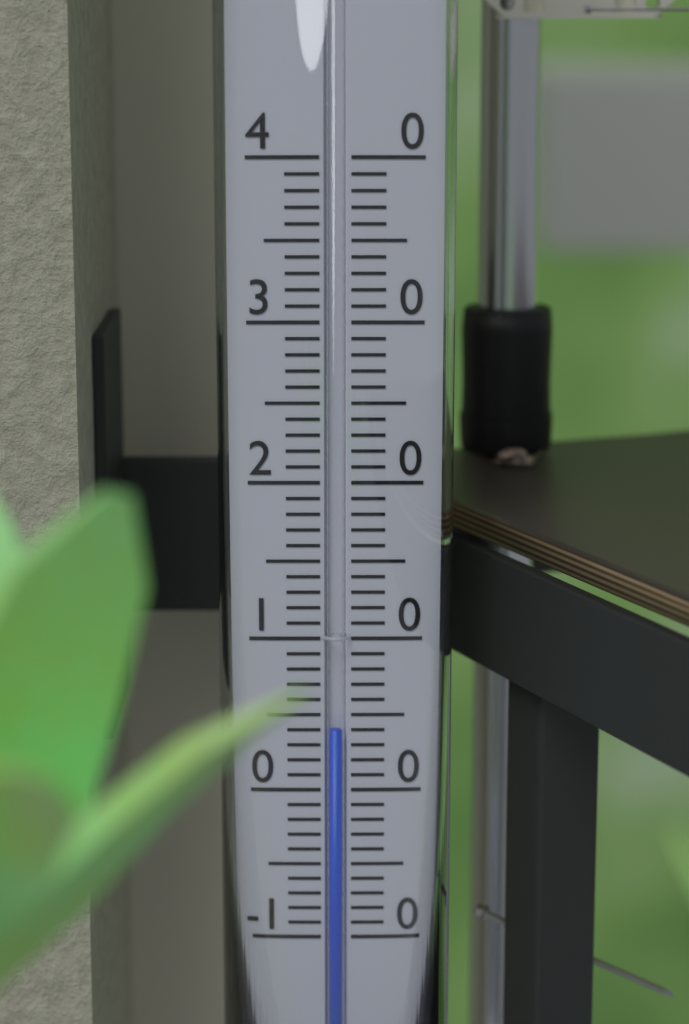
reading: 4 (no unit)
